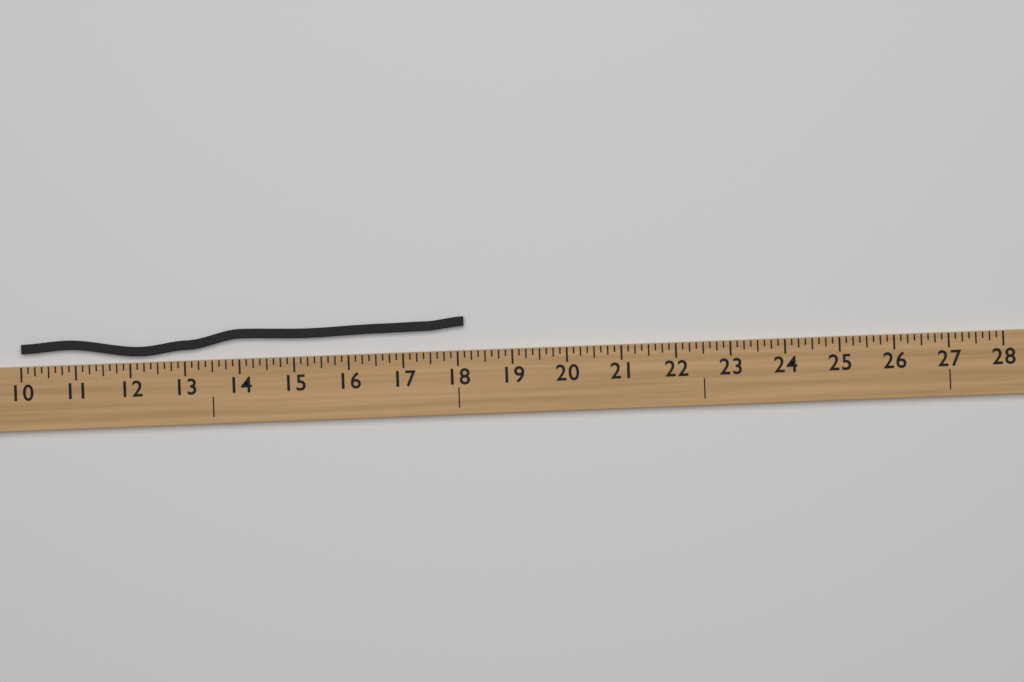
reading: 18.125 (no unit)
